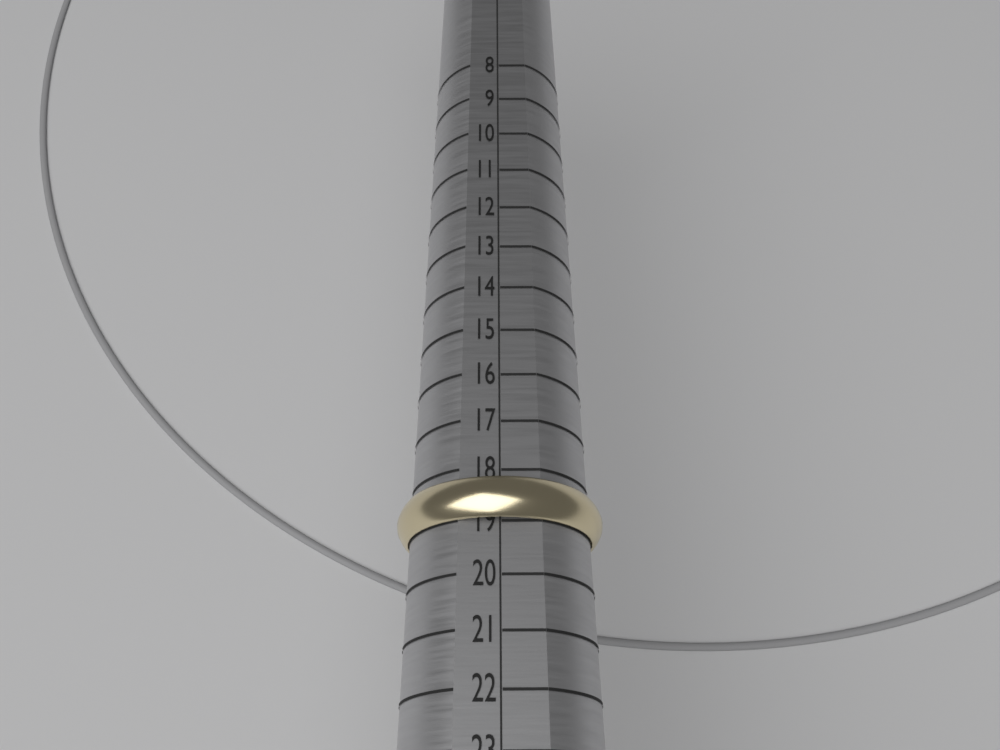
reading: 19 (no unit)
